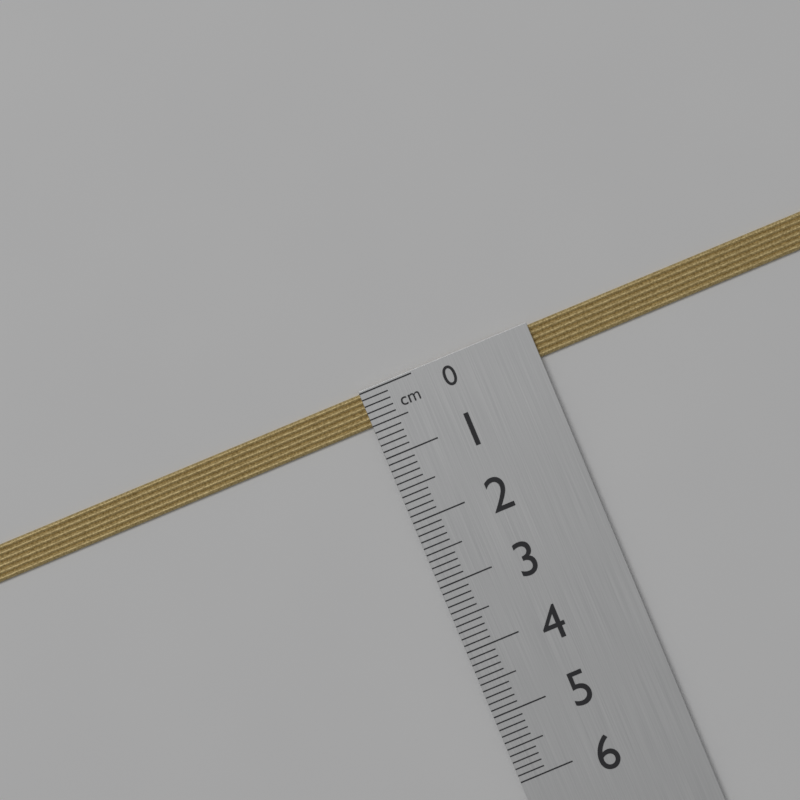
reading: 0.5 cm
